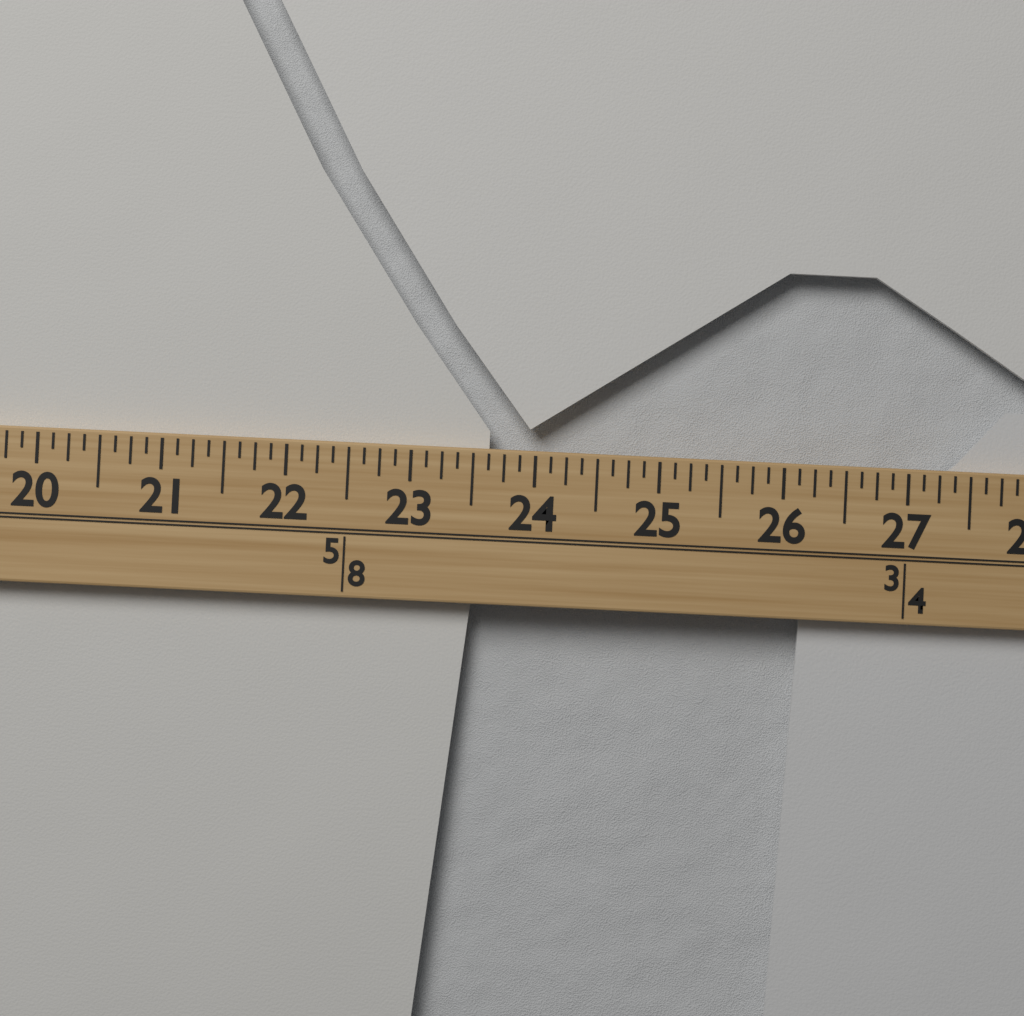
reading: 23.625 (no unit)
